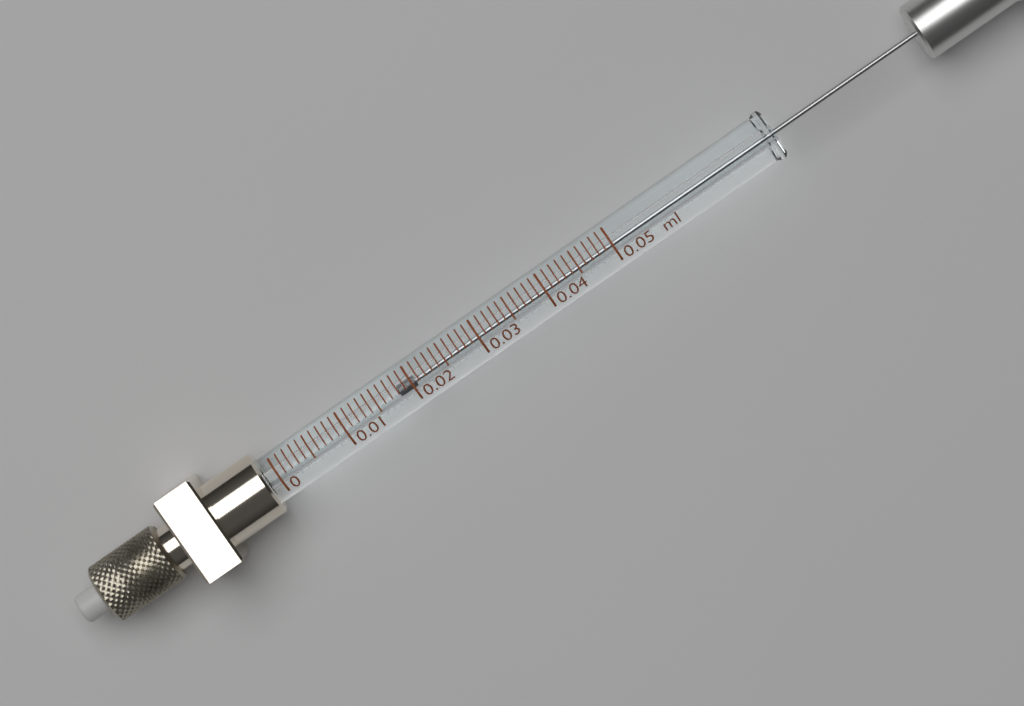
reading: 0.018 ml
